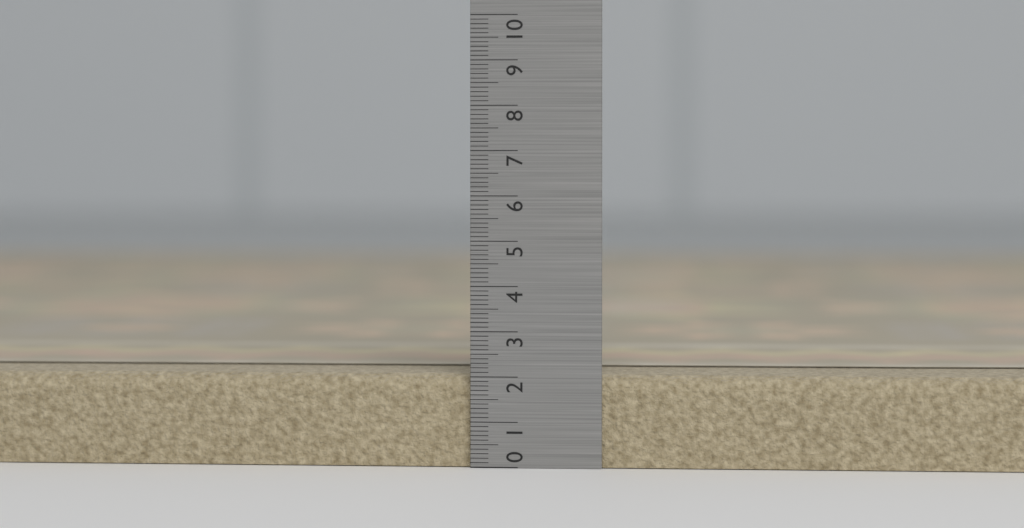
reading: 2.1 (no unit)
